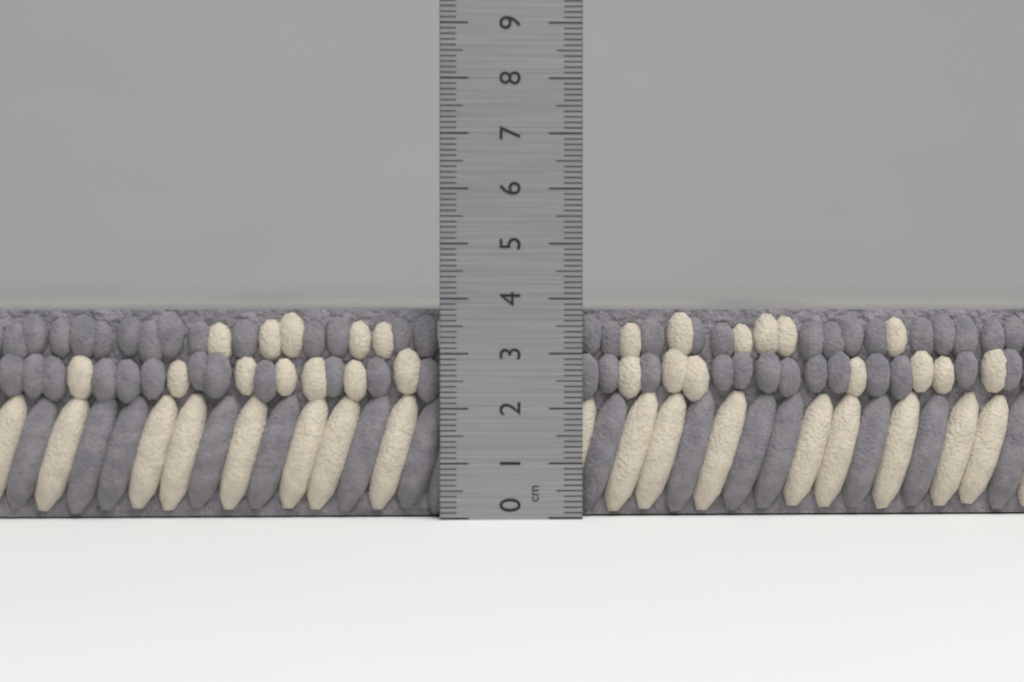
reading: 3.8 cm
